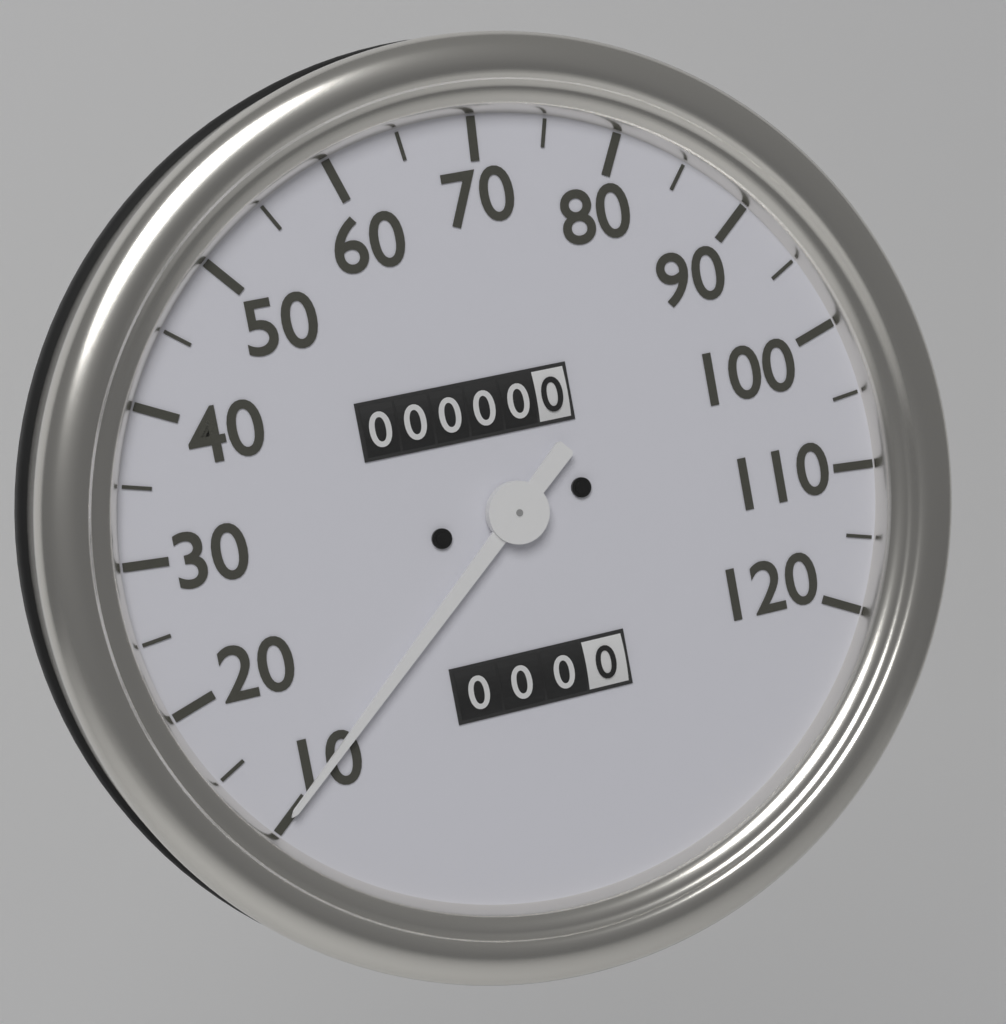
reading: 10 (no unit)
